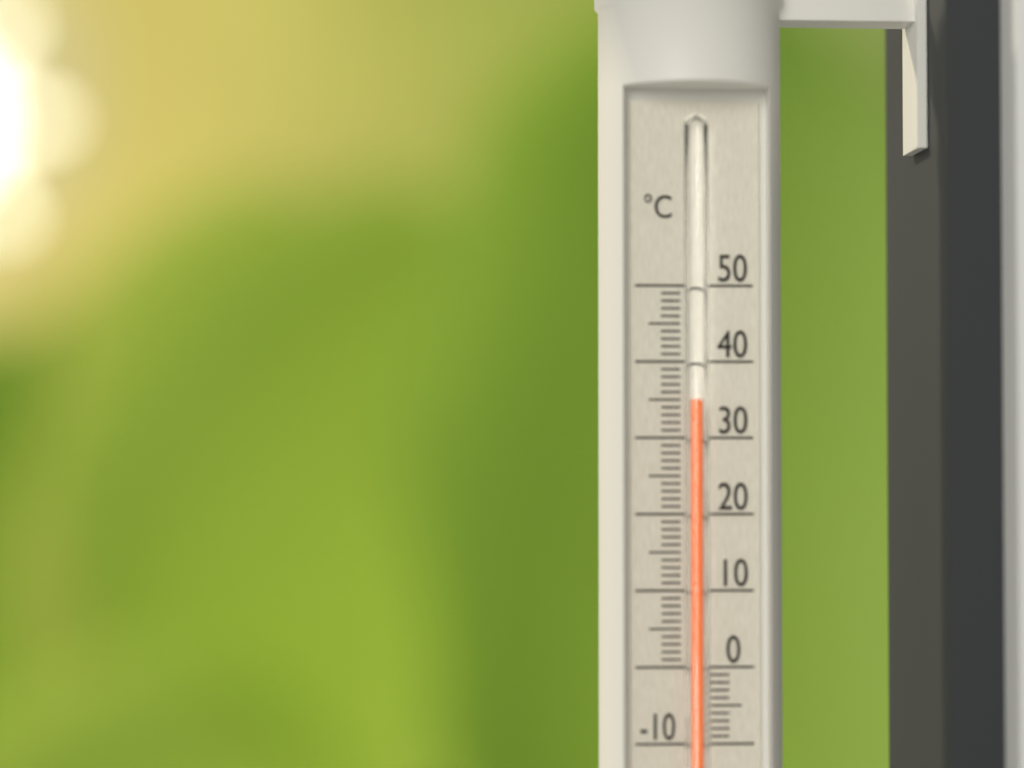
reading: 35 °C
